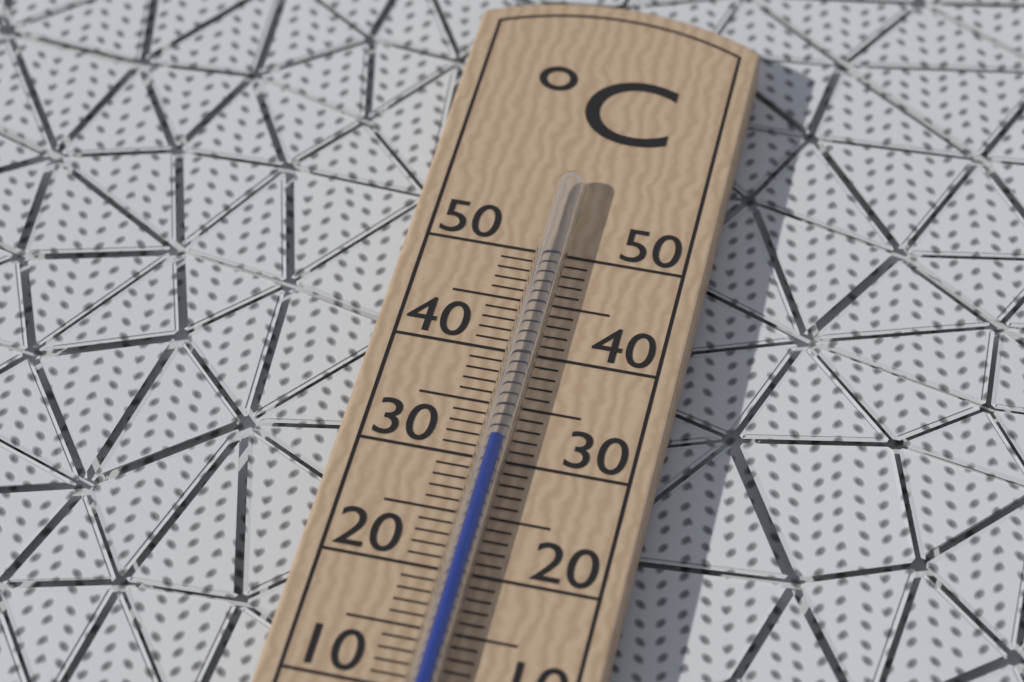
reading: 31 °C
